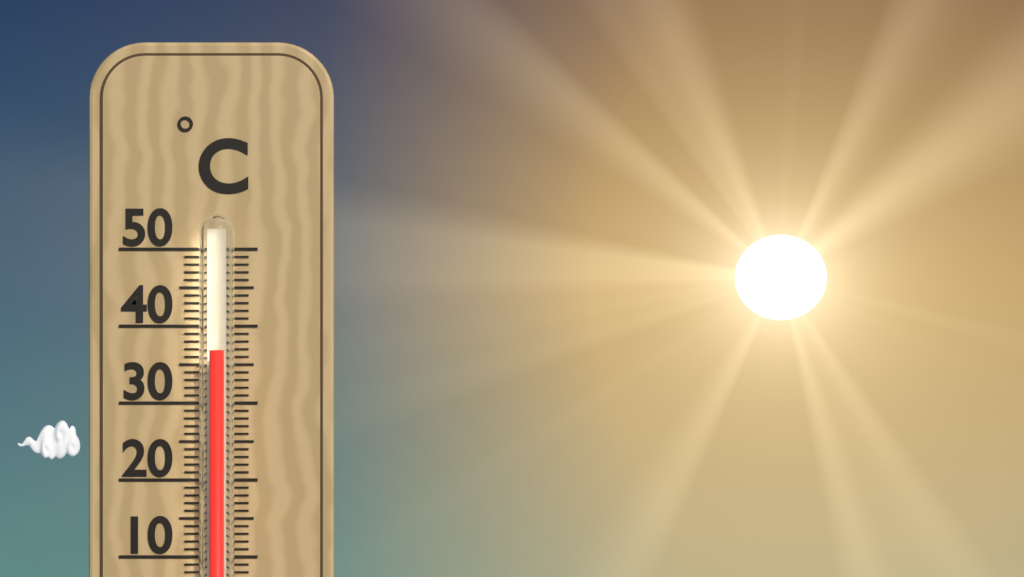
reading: 37 °C
